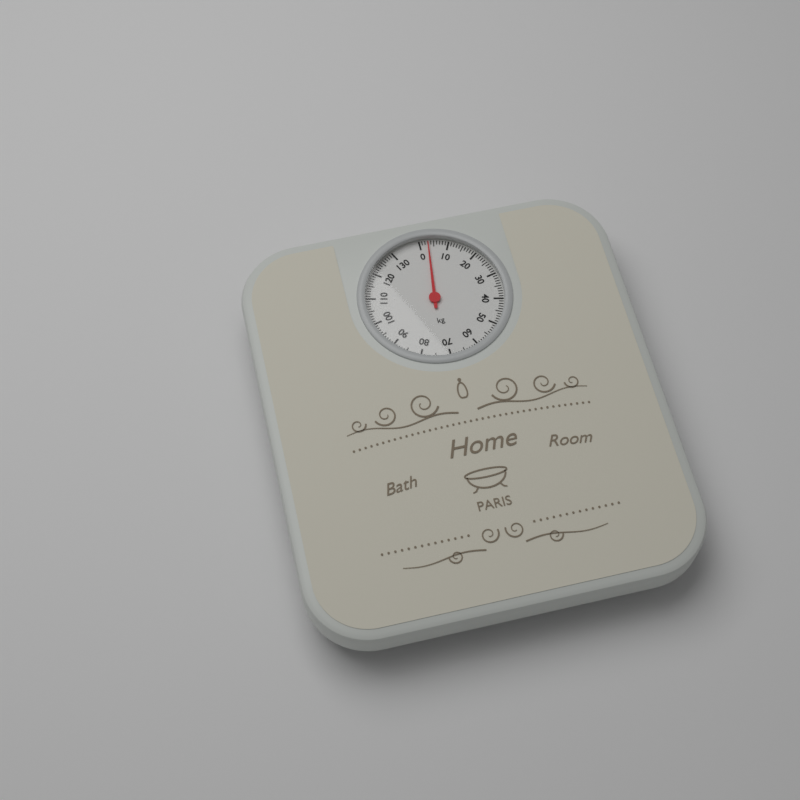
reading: 3 kg
